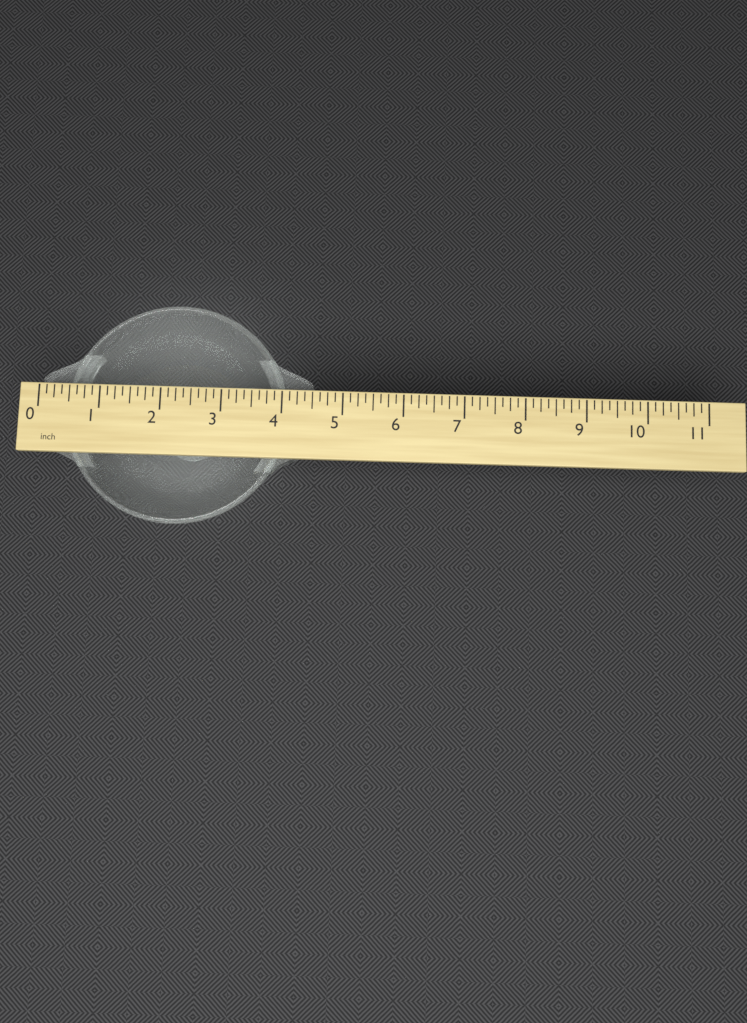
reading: 4.500 inch
